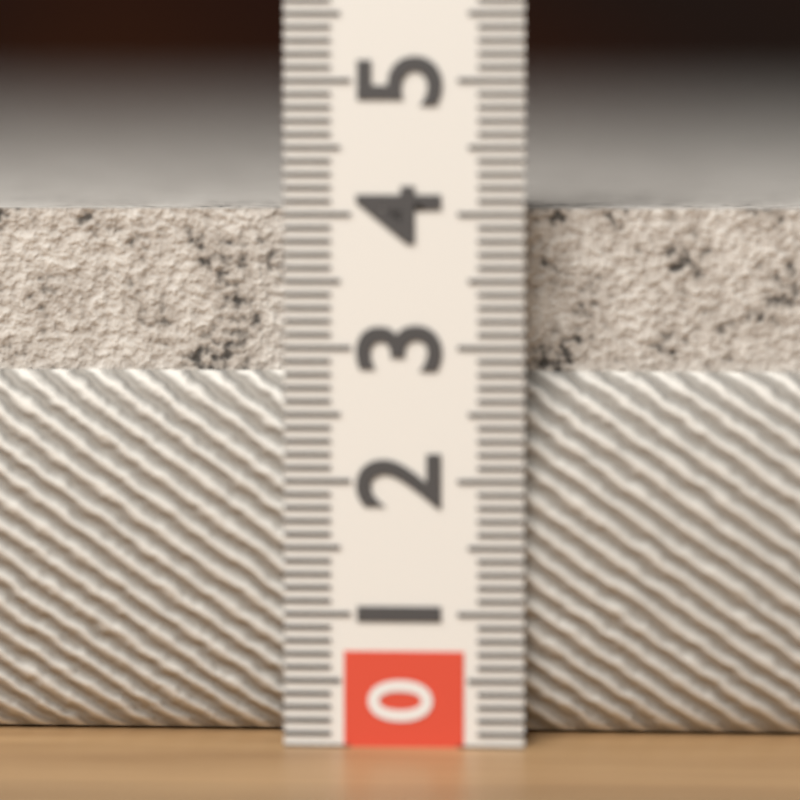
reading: 4.1 (no unit)
